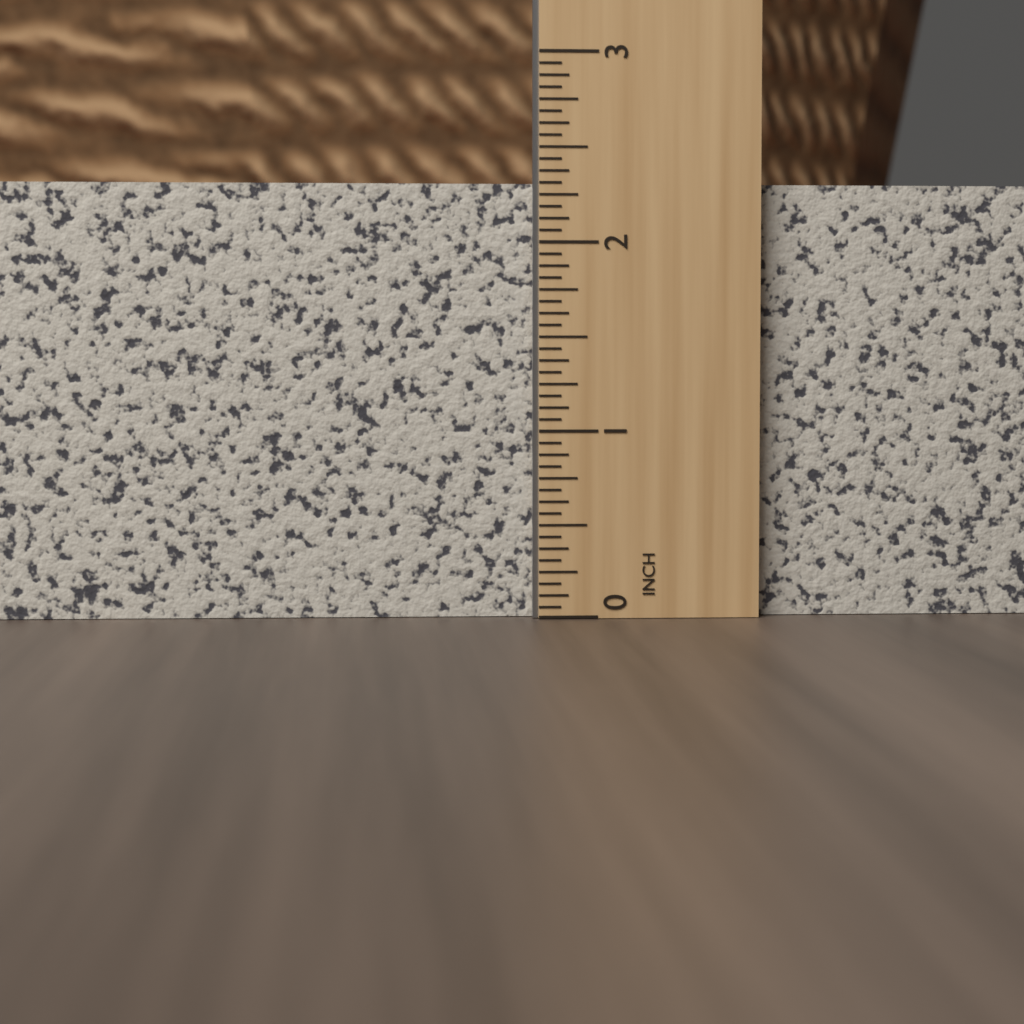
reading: 2.3125 in
